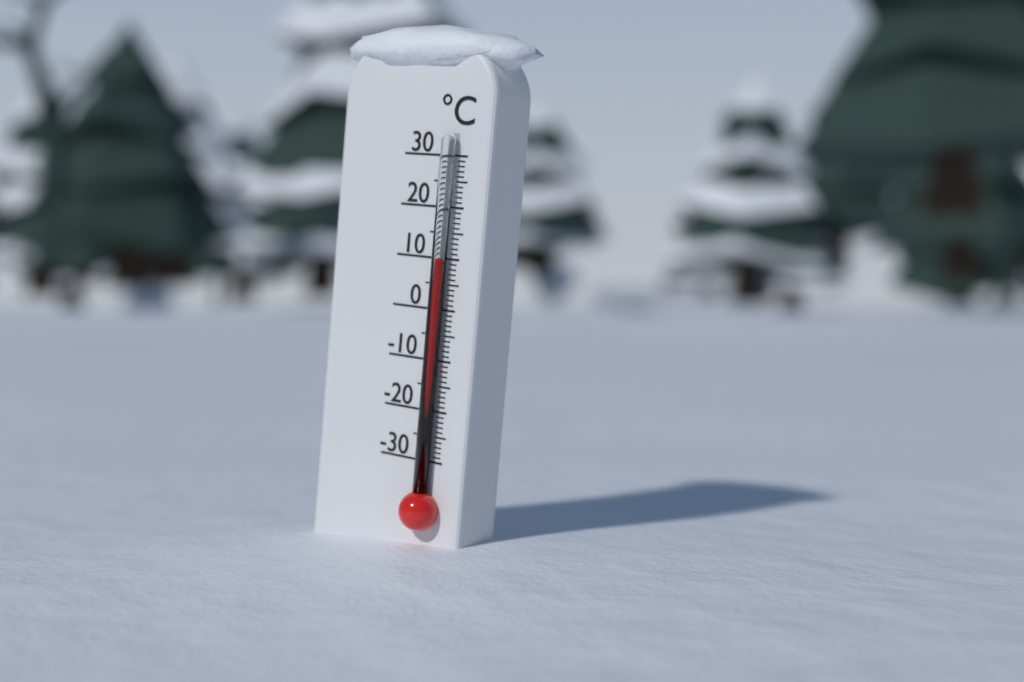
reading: 10 °C
